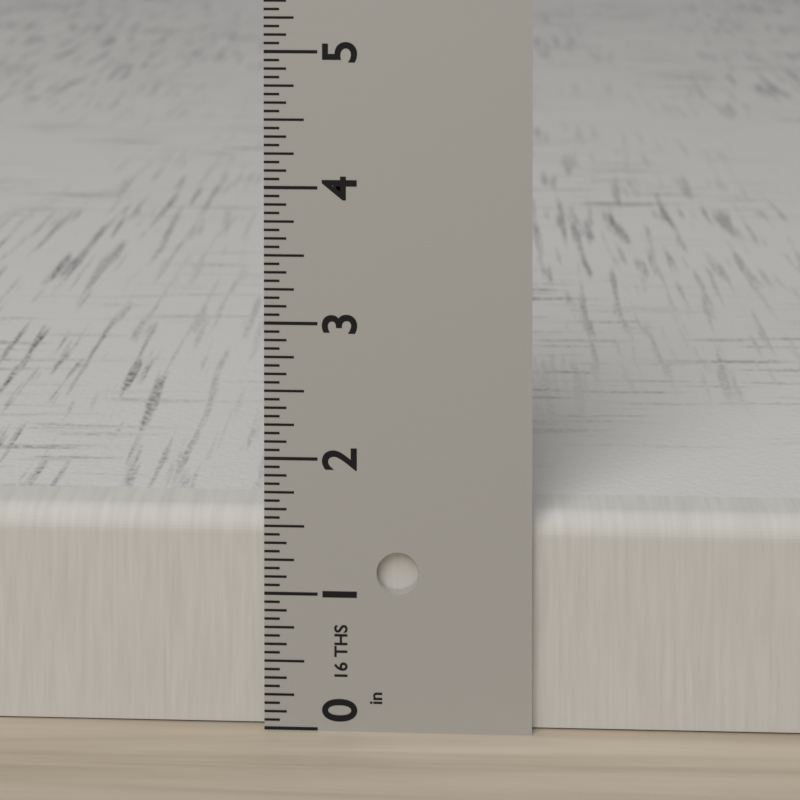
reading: 1.5625 in
